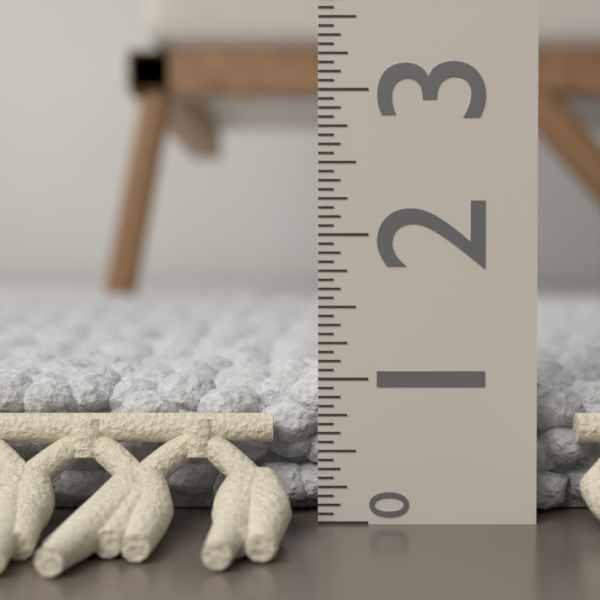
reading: 1.0625 (no unit)
